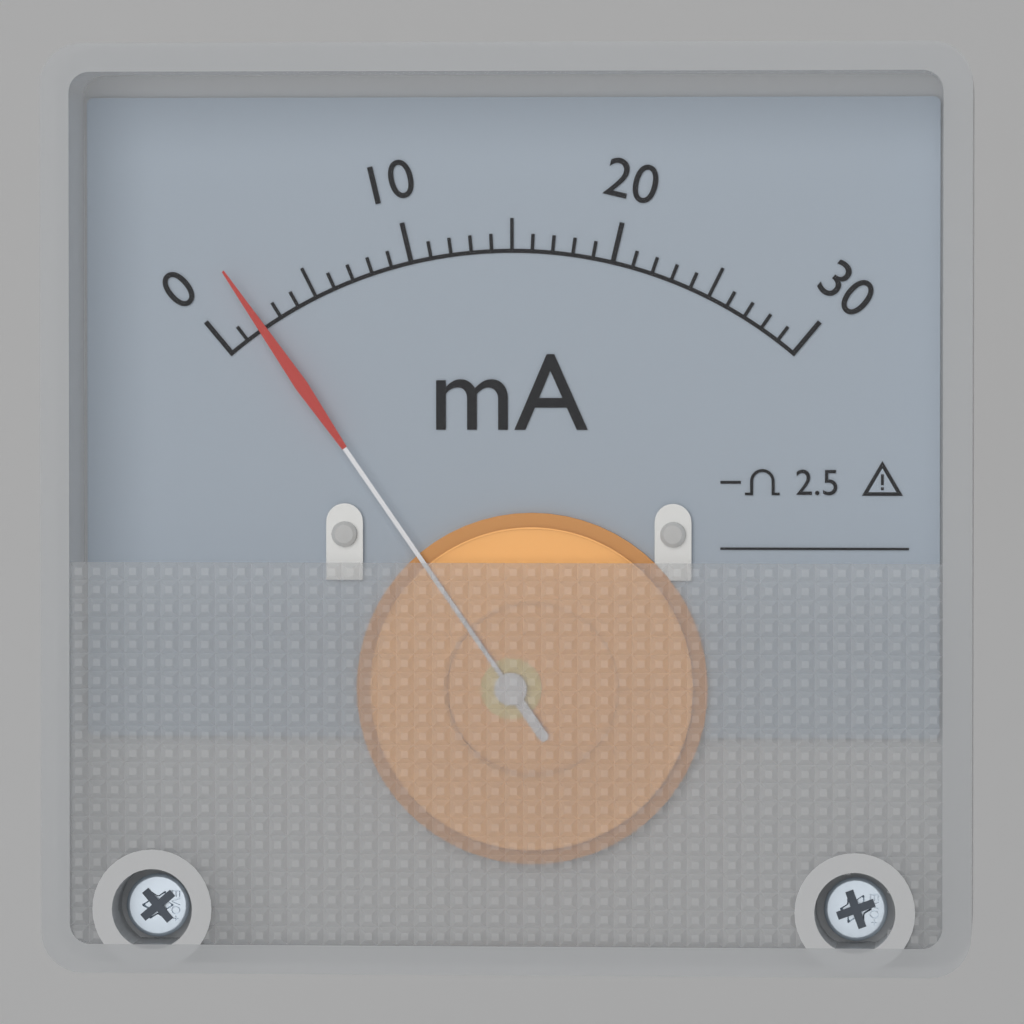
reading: 2 mA
